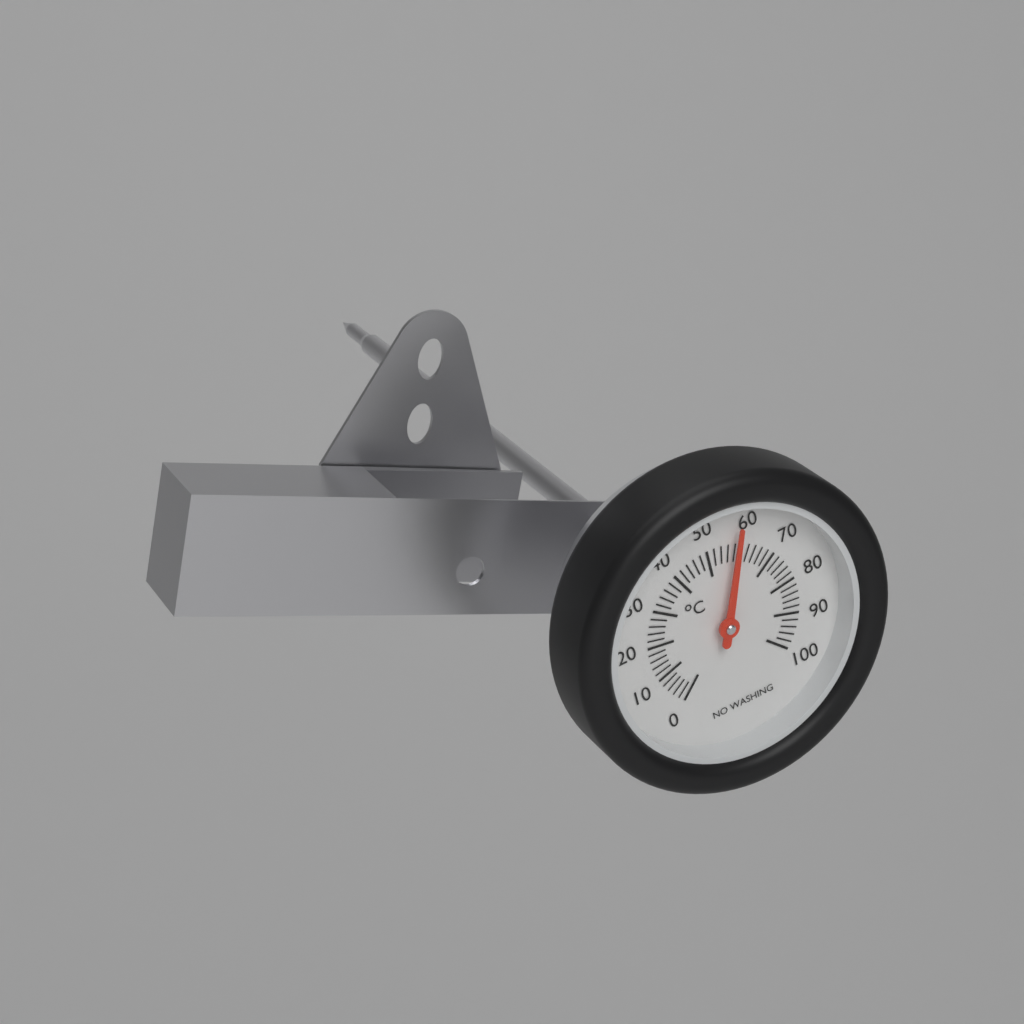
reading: 58 °C
